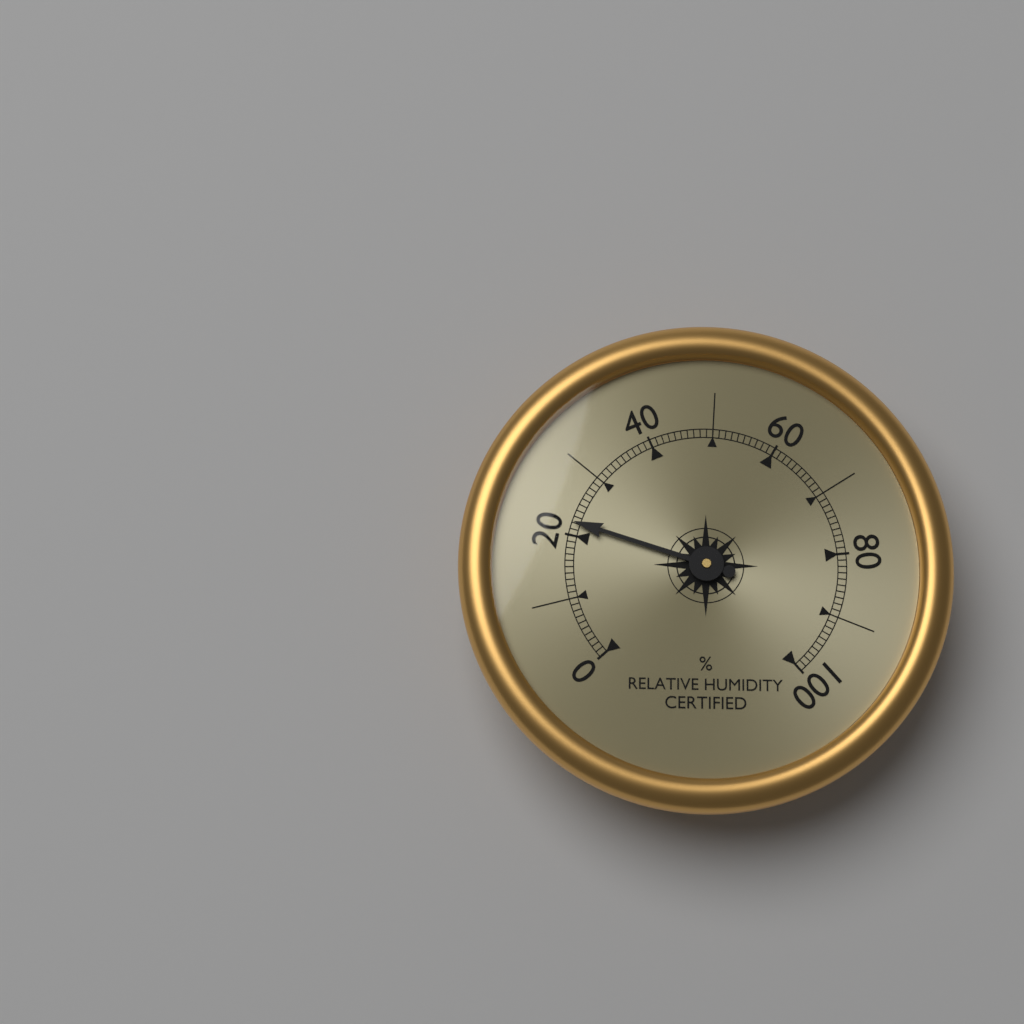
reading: 22 %
